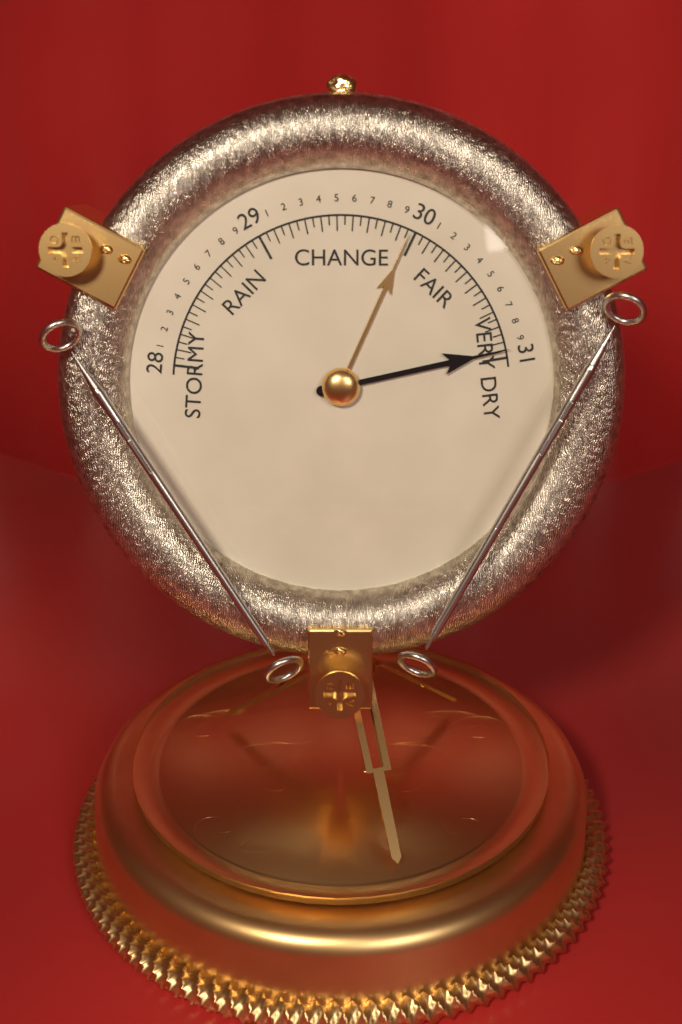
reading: 30.95 (no unit)
